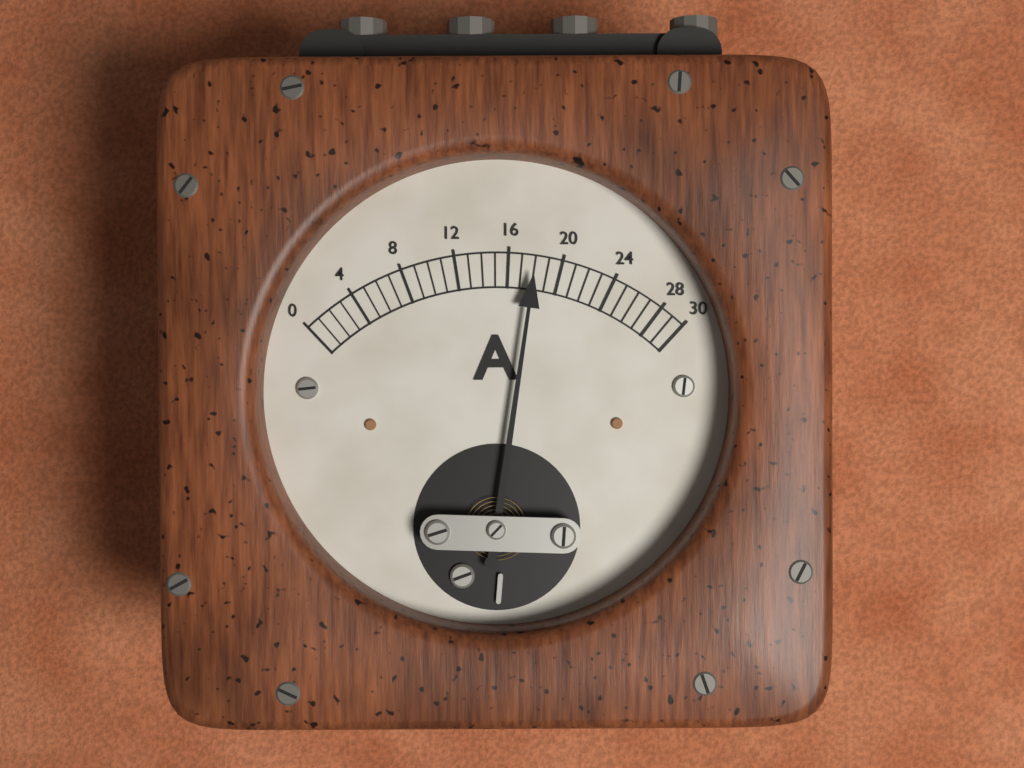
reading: 18 A
